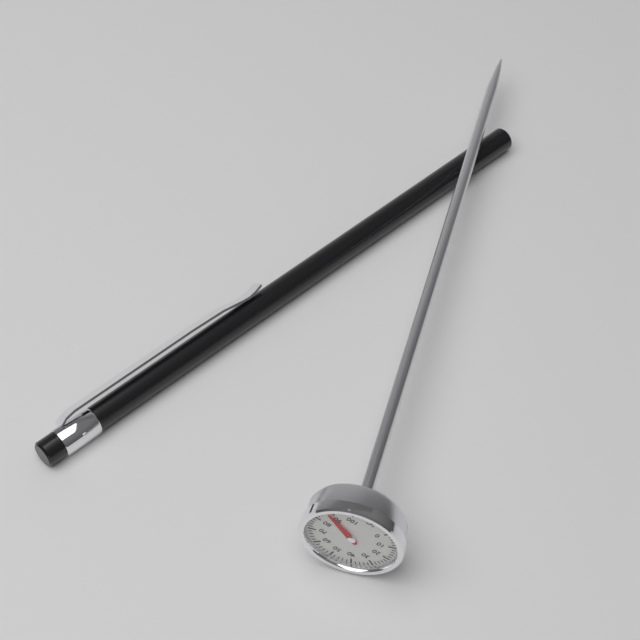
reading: 88 °C
